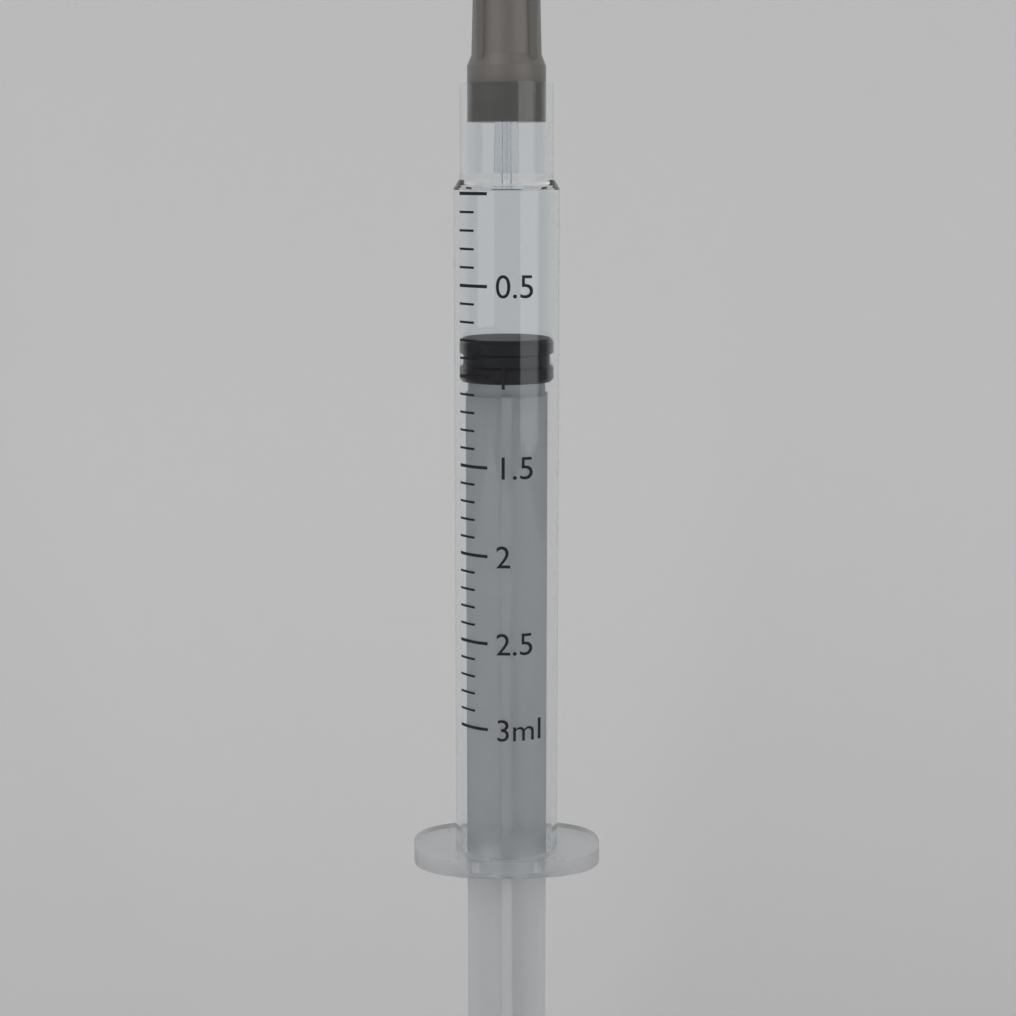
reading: 0.8 ml
